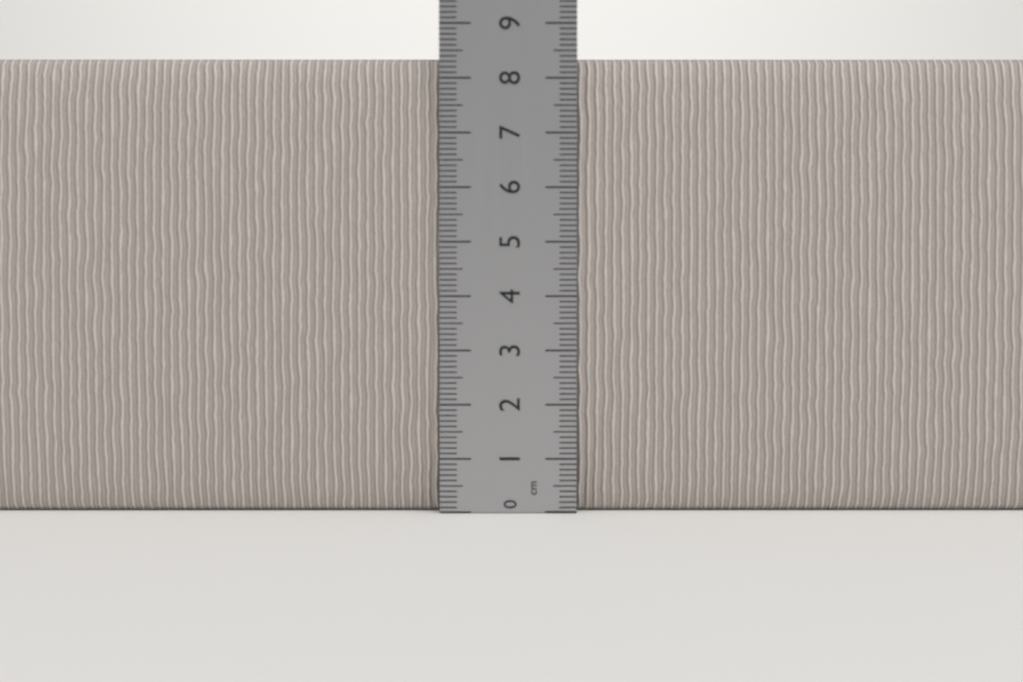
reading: 8.4 cm
